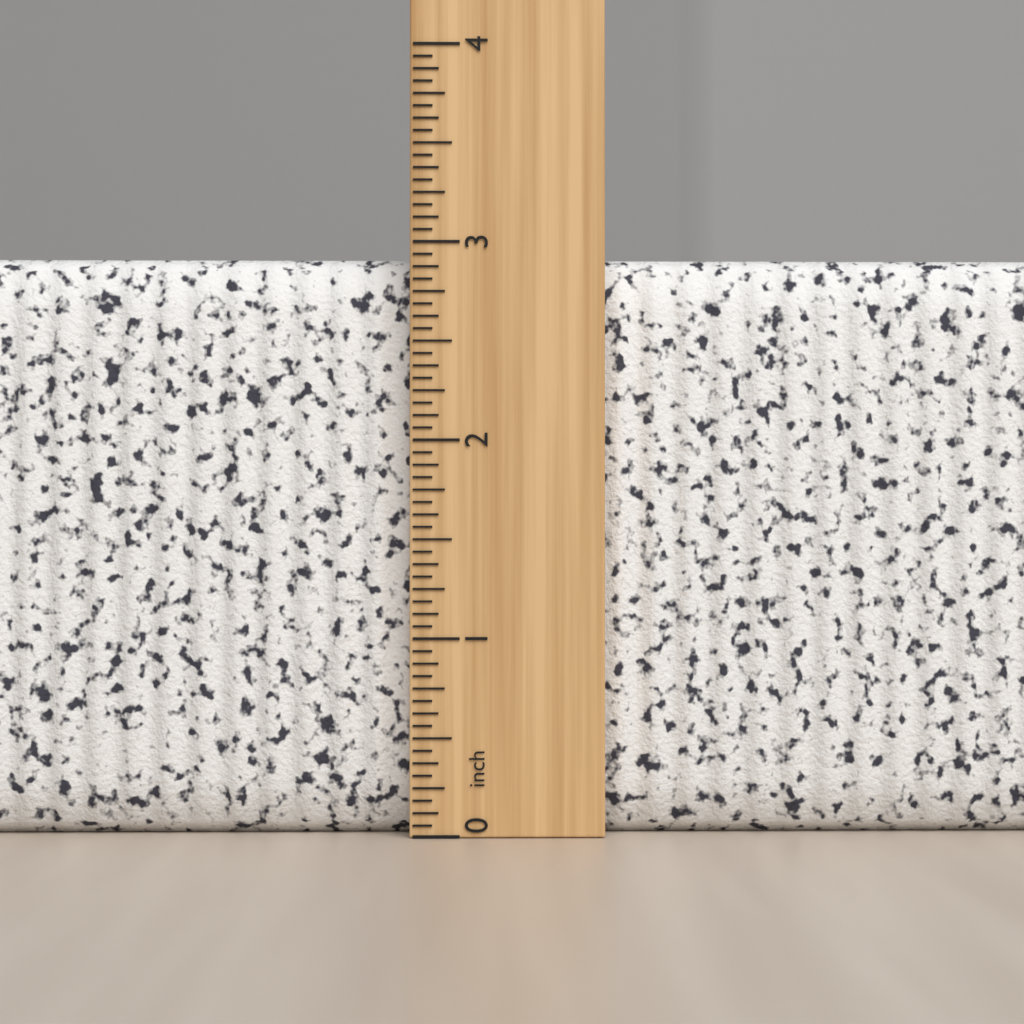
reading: 2.9375 inch
